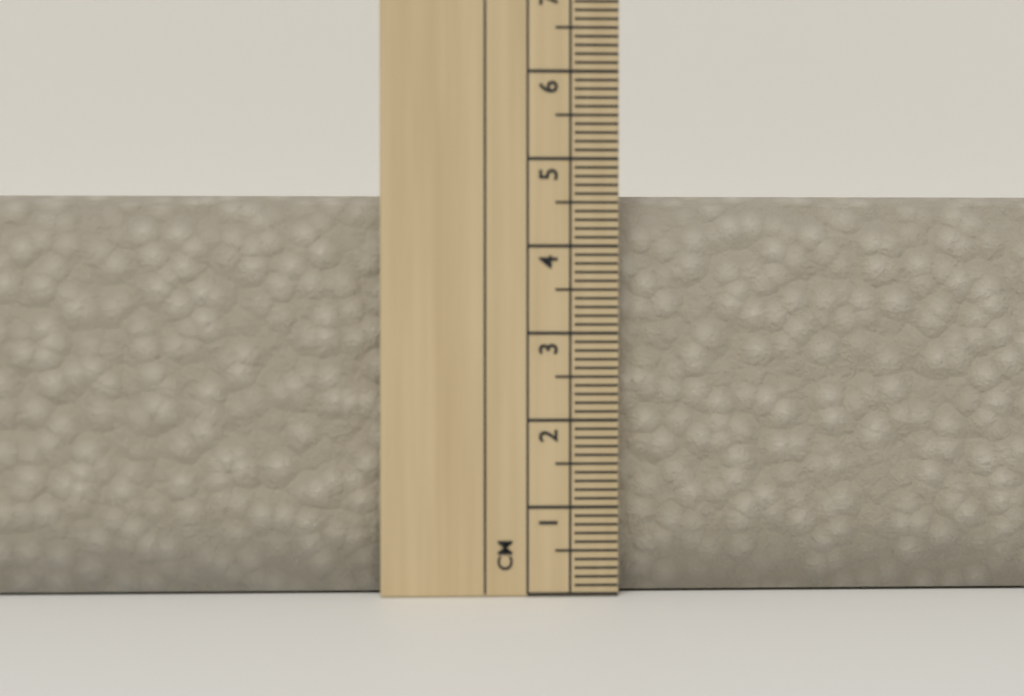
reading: 4.6 cm
